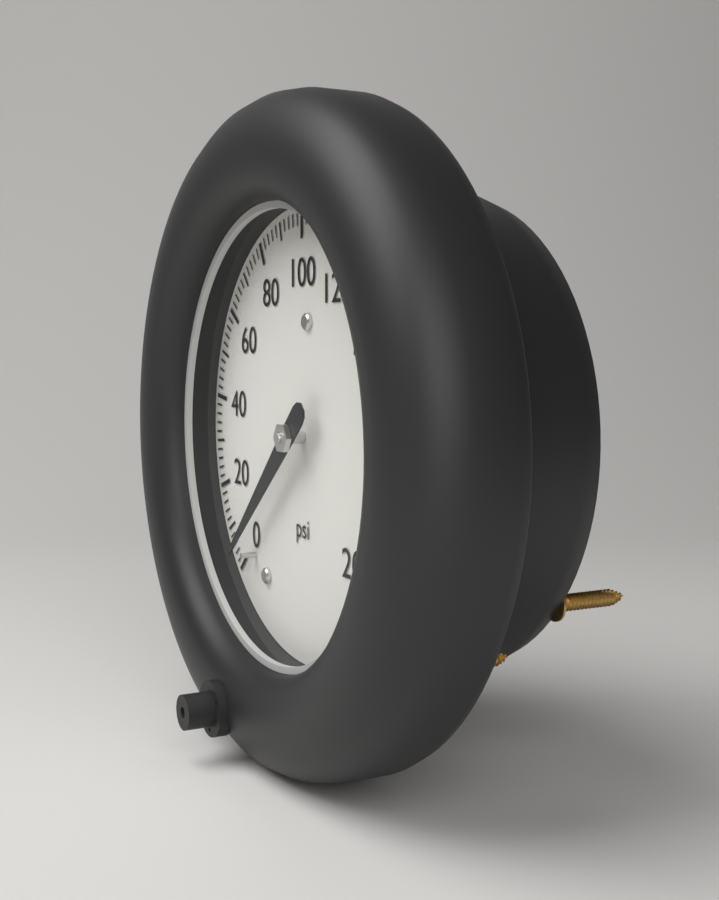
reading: 2 psi
